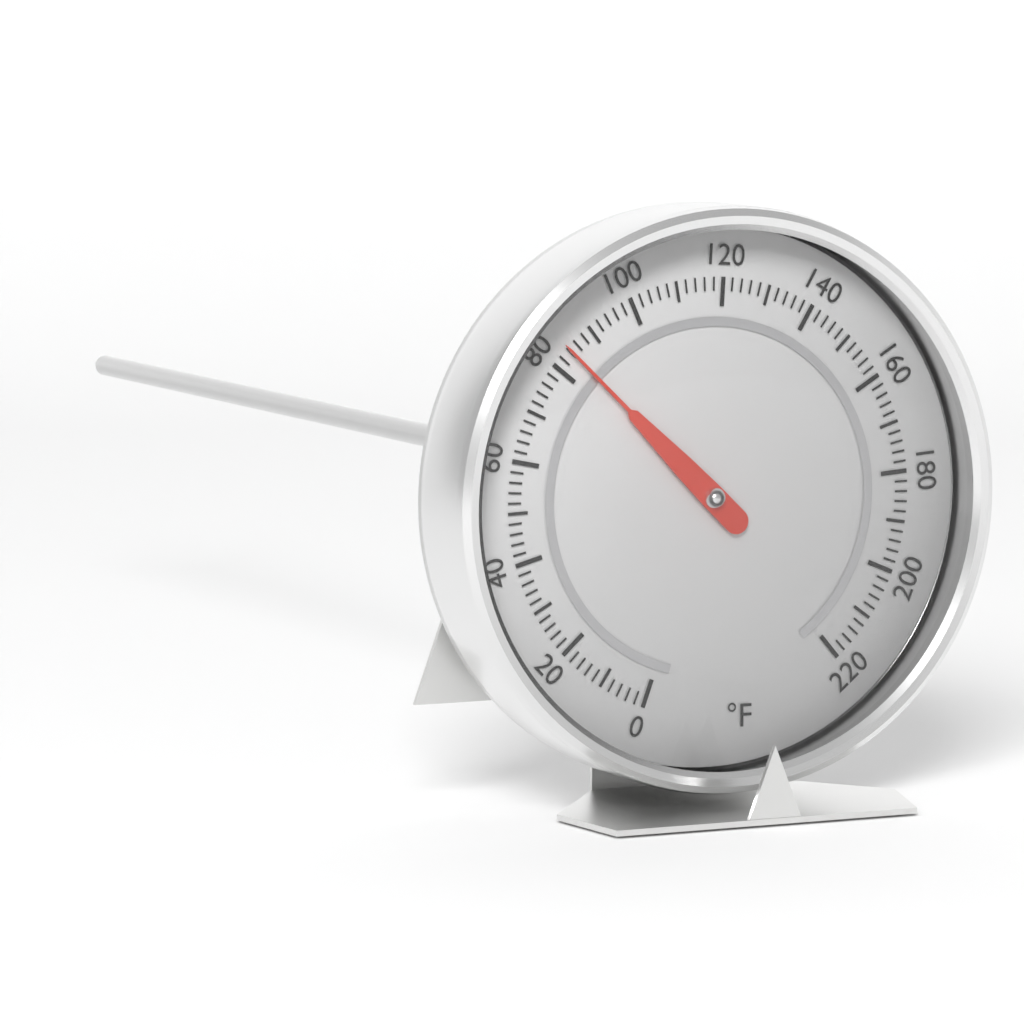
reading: 84 °F
